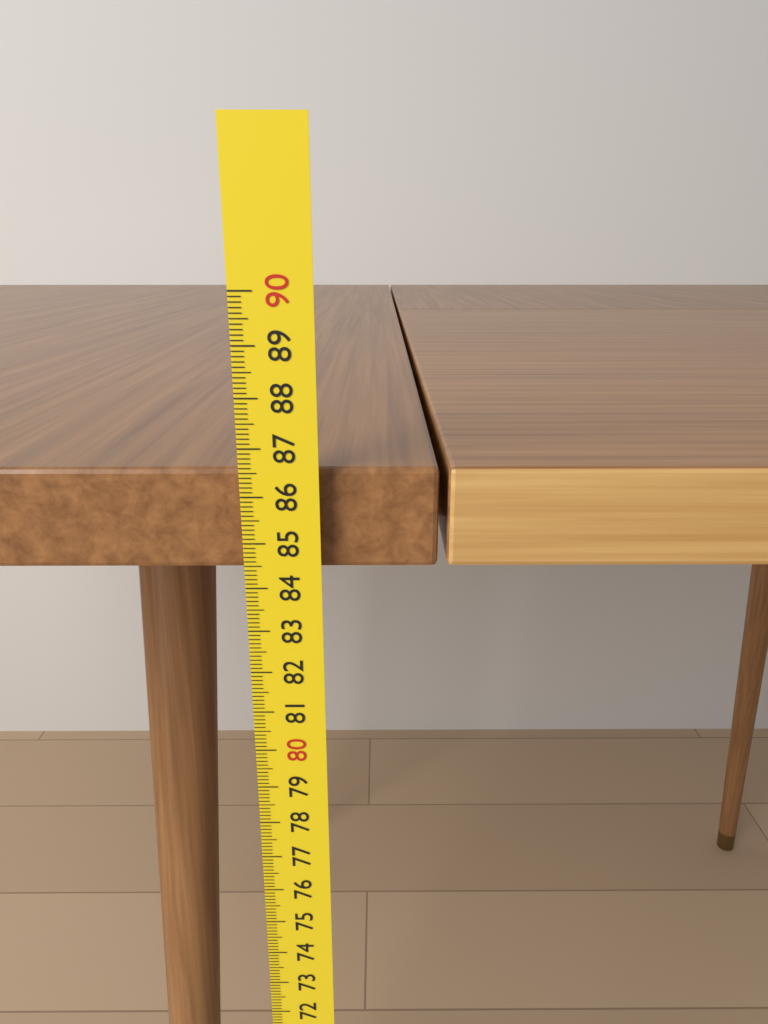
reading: 86.5 cm
